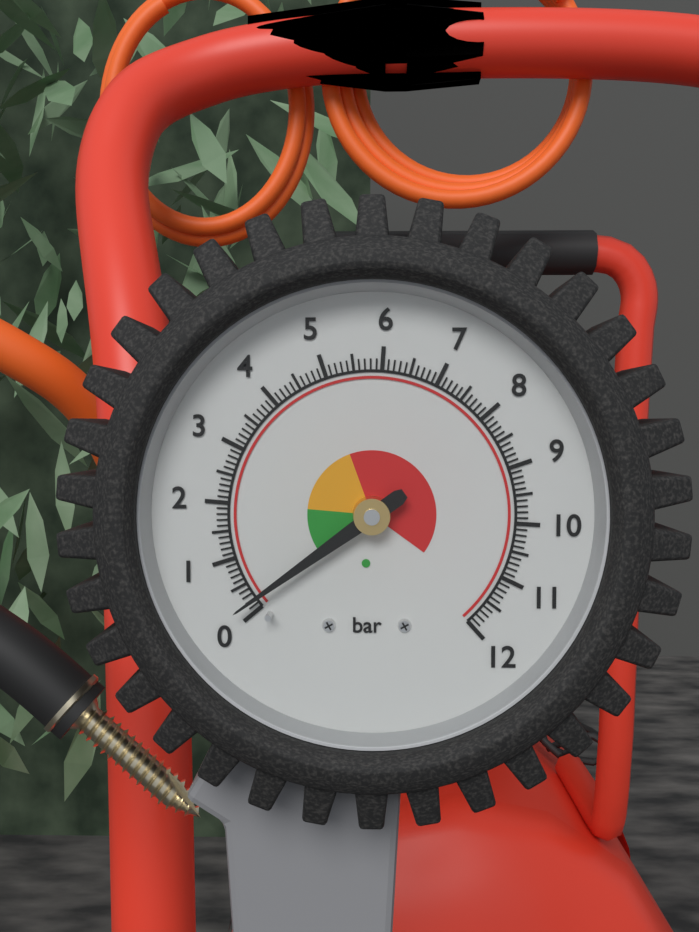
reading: 0.2 bar
